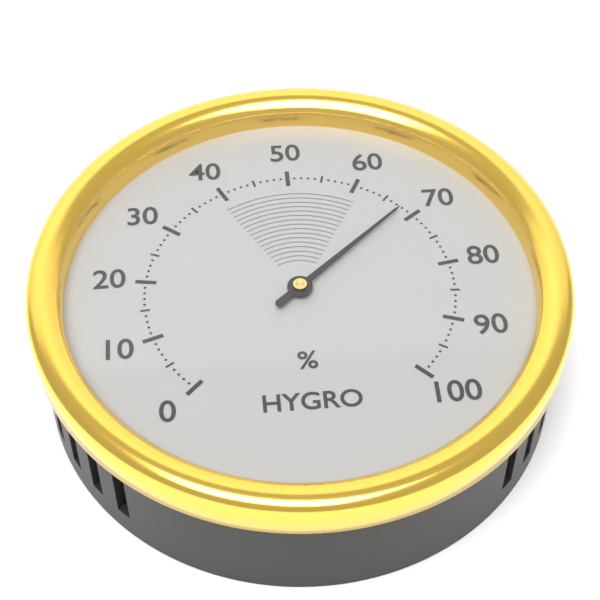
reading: 68 %
